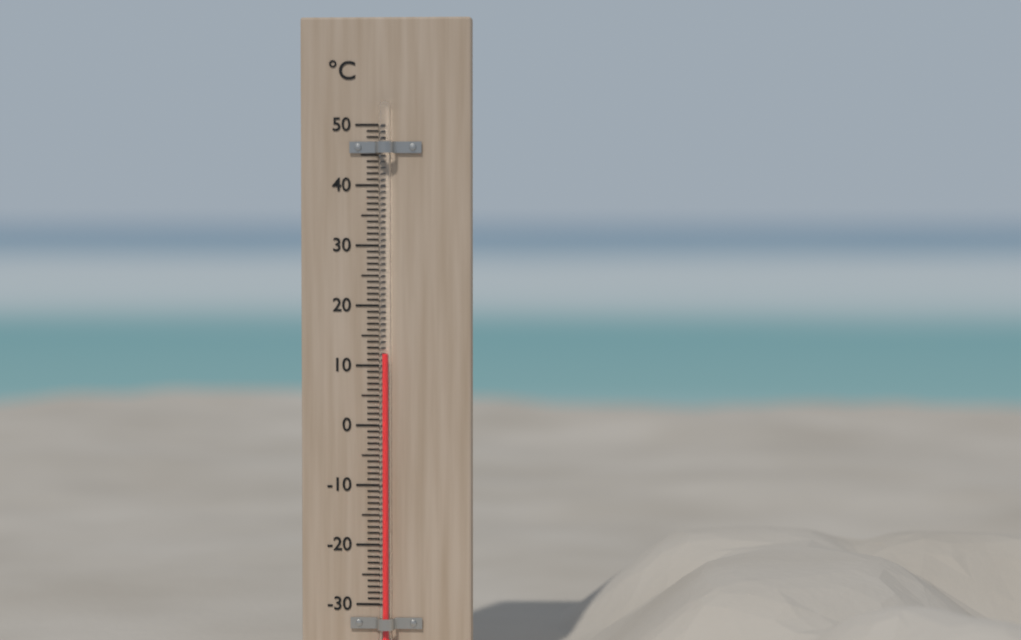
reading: 12 °C
